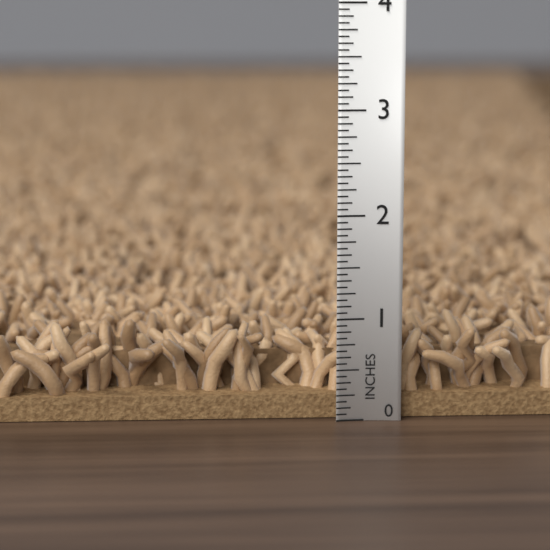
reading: 0.9375 in
